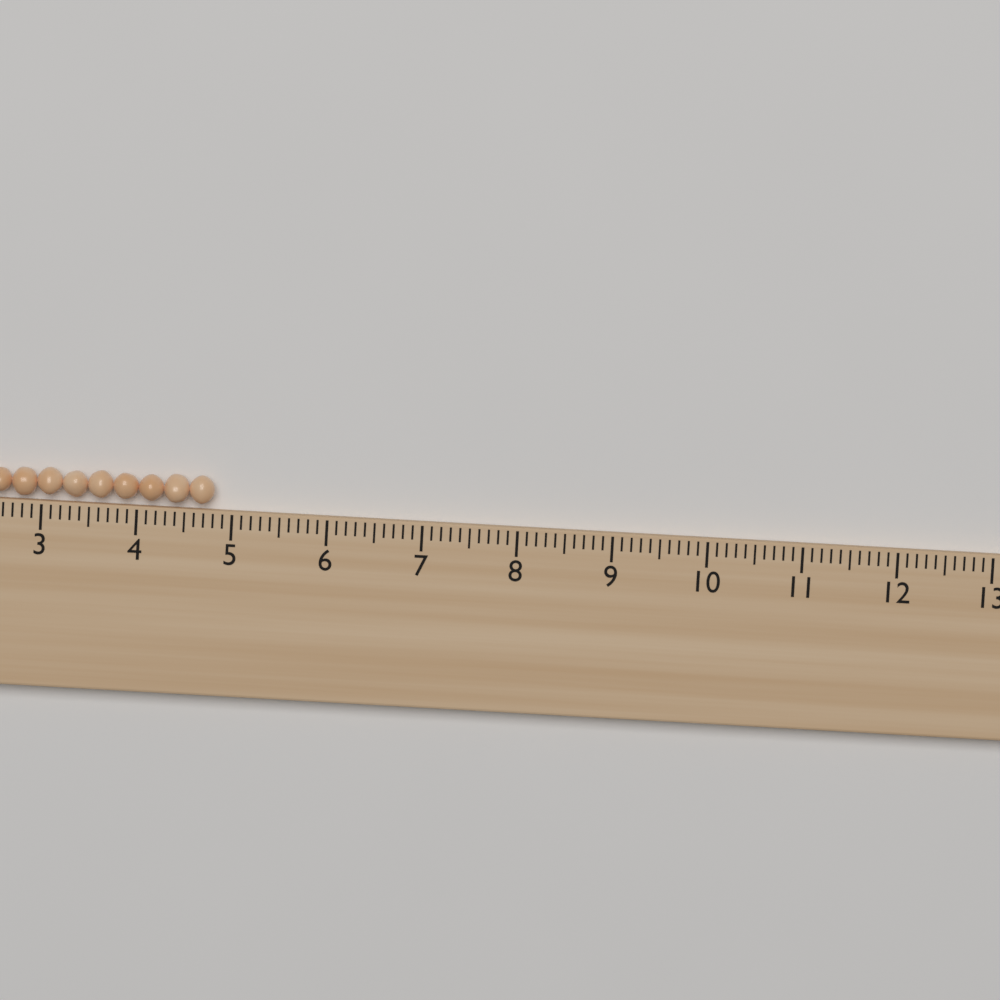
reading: 4.8 (no unit)
